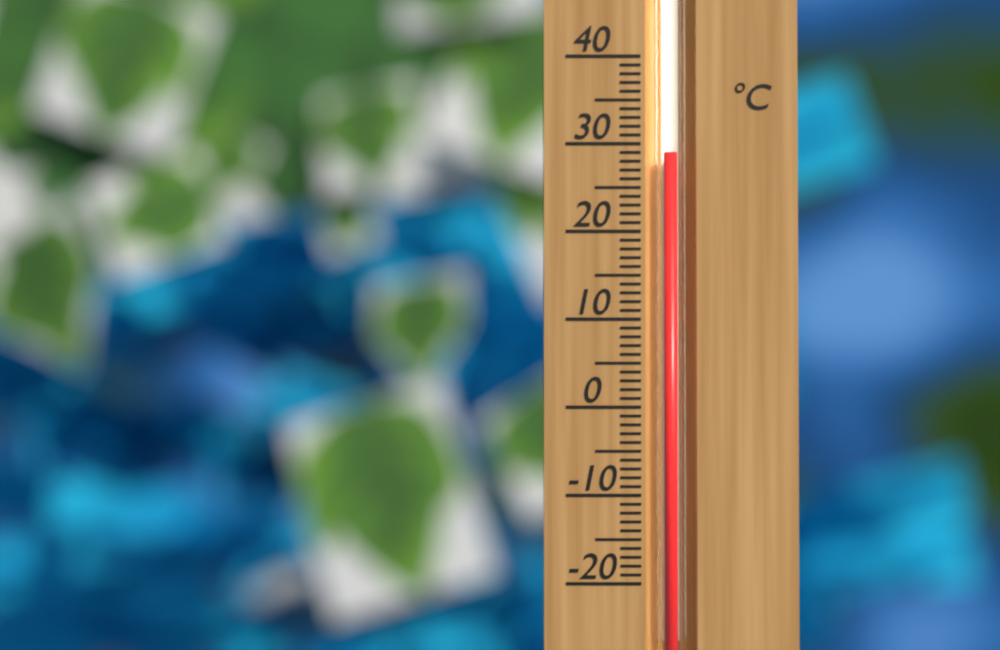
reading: 29 °C
